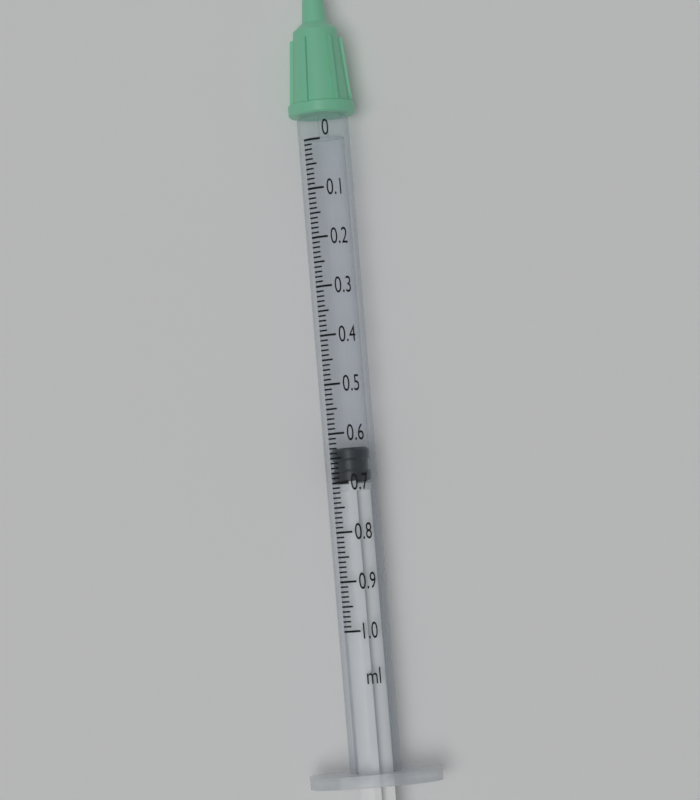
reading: 0.63 ml
